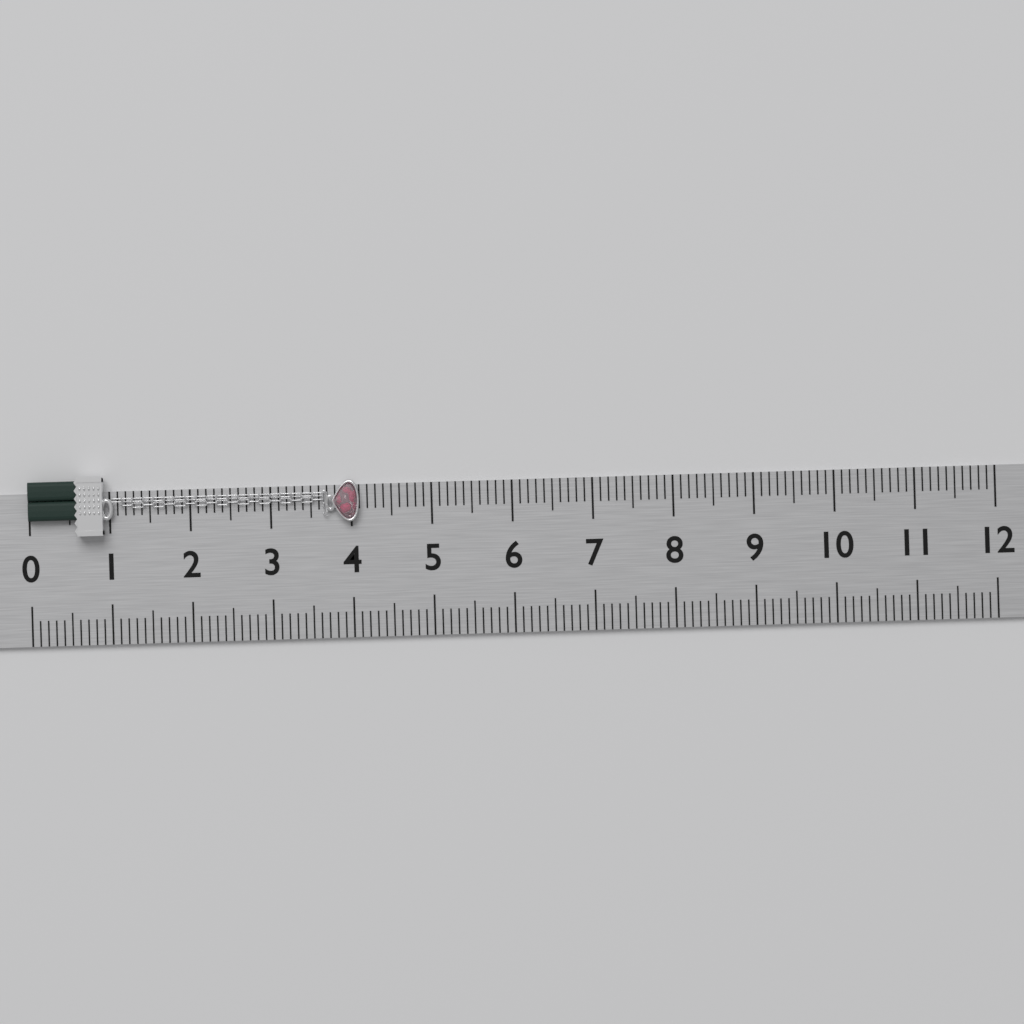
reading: 4.1 (no unit)
